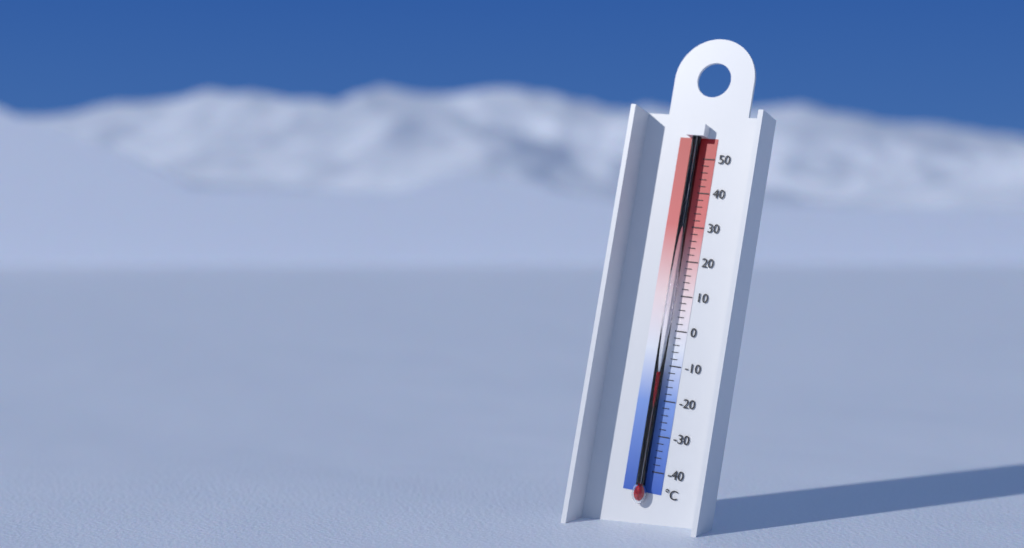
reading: -12 °C
